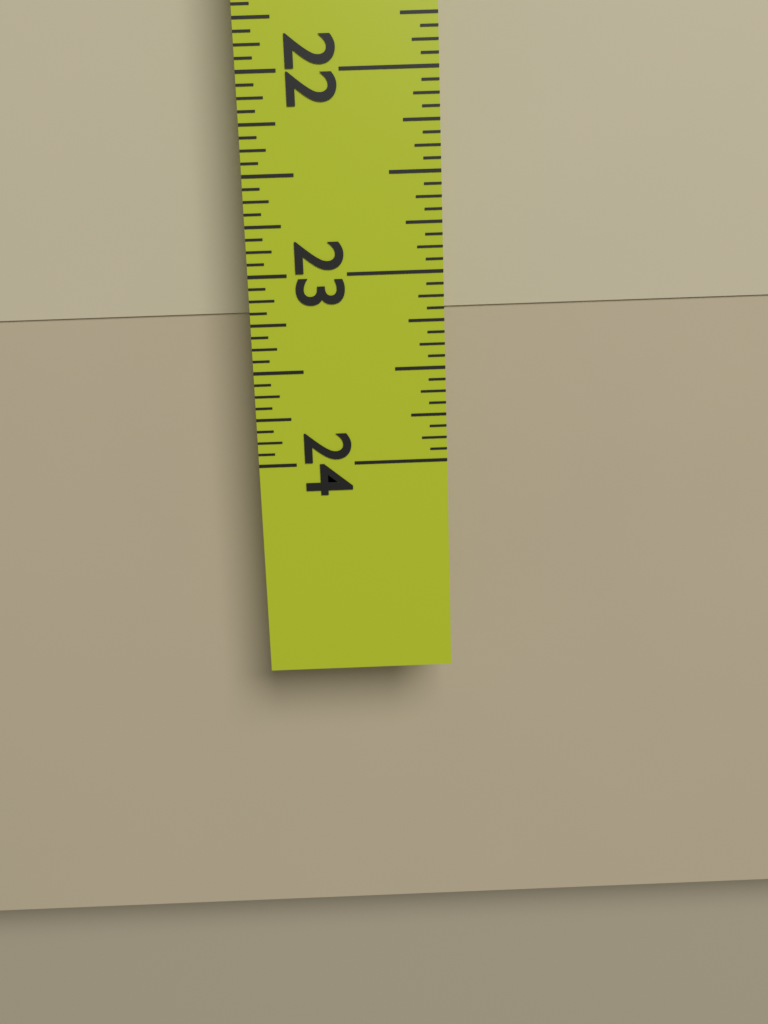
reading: 23.1875 in
